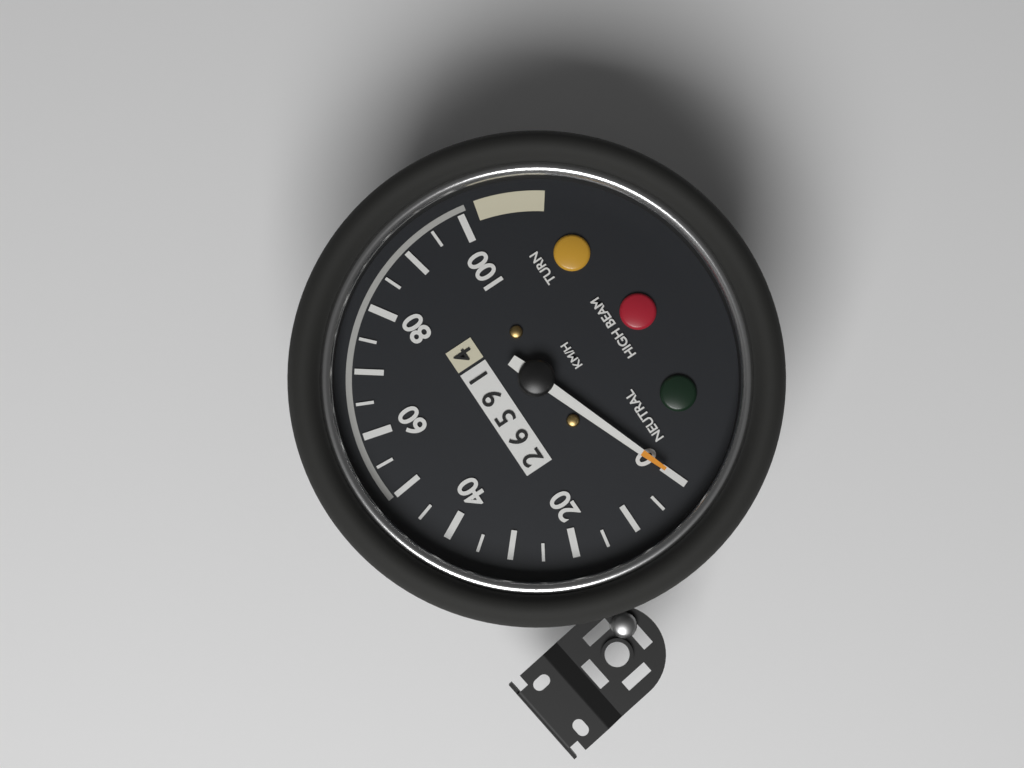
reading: 0 km/h
